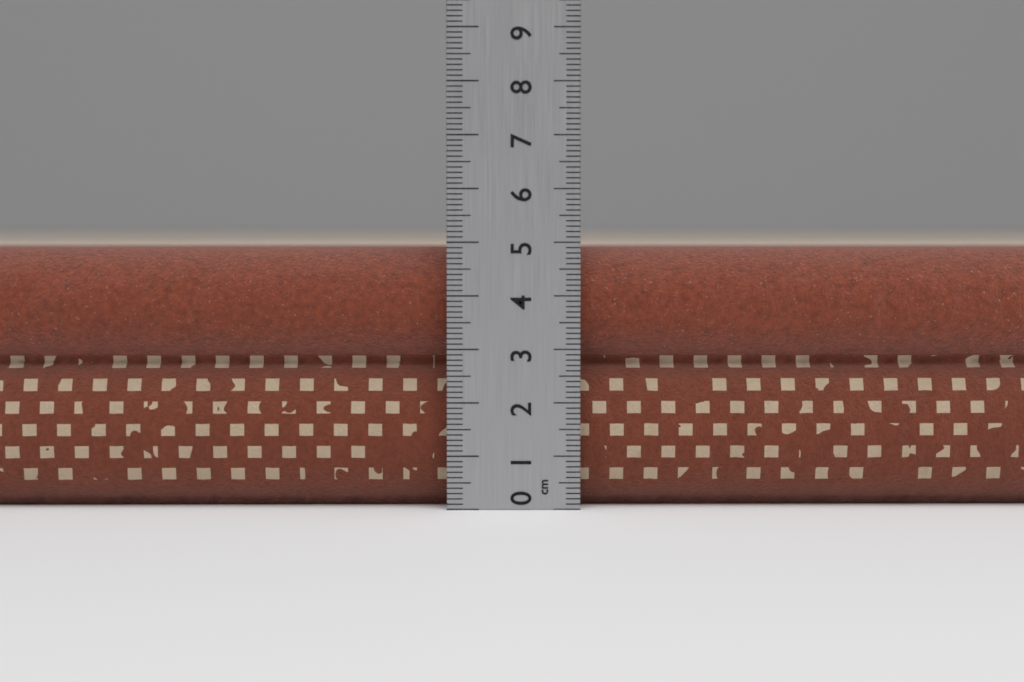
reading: 4.9 cm
